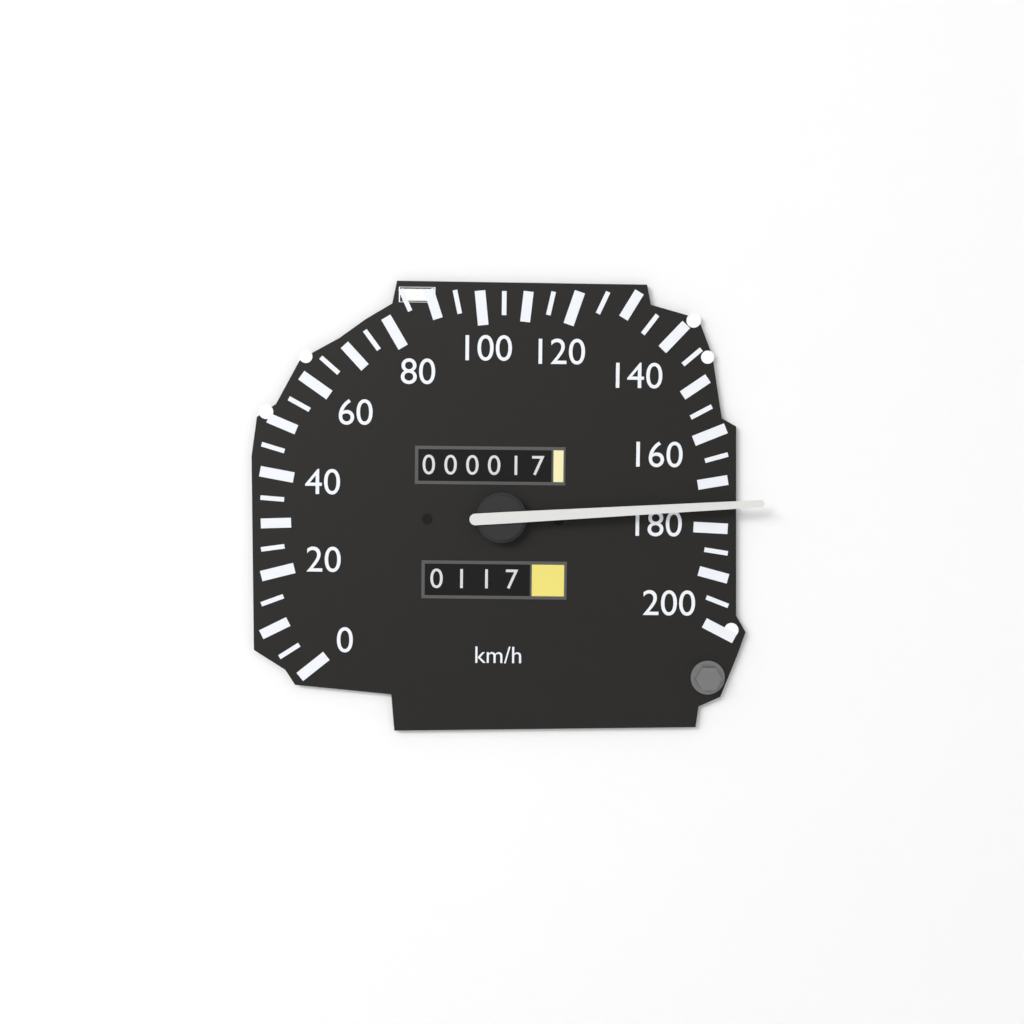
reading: 175 km/h
